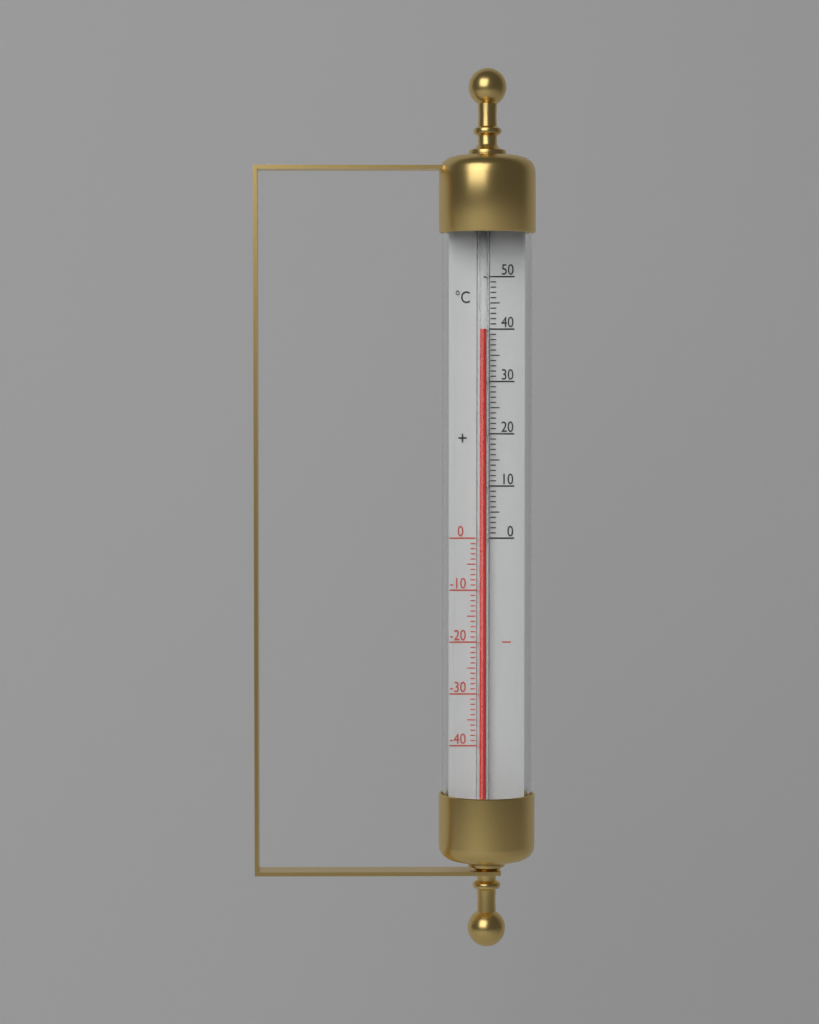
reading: 40 °C
